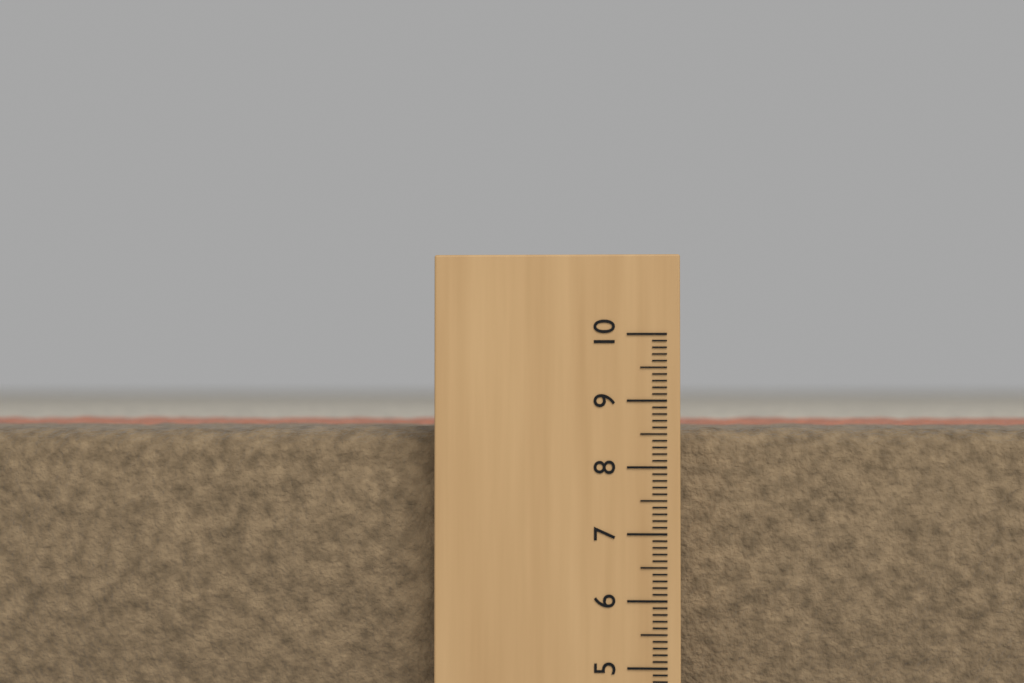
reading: 8.6 (no unit)
